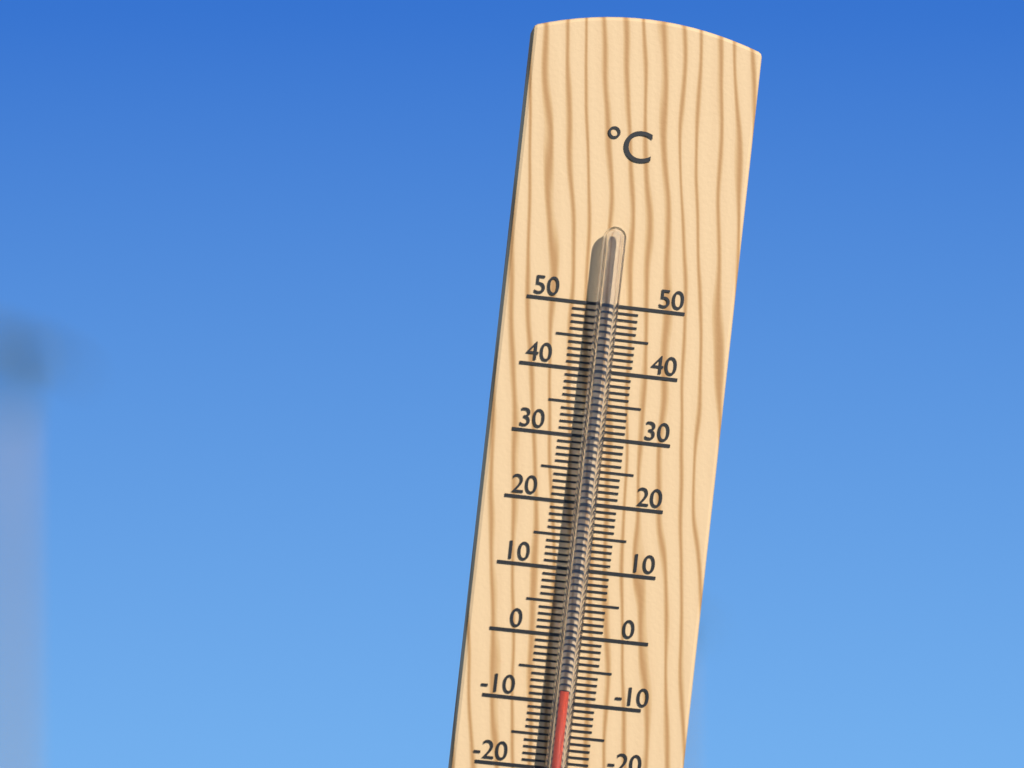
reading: -8 °C
